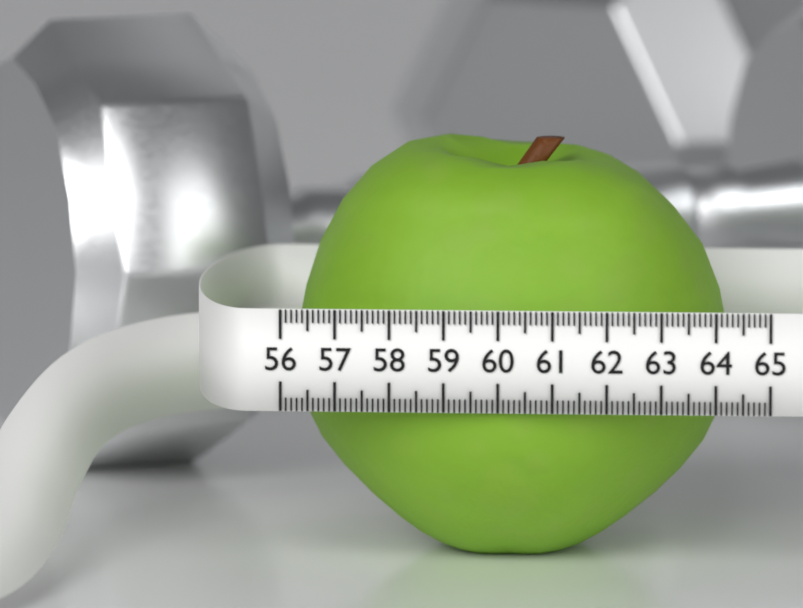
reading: 64.1 (no unit)
